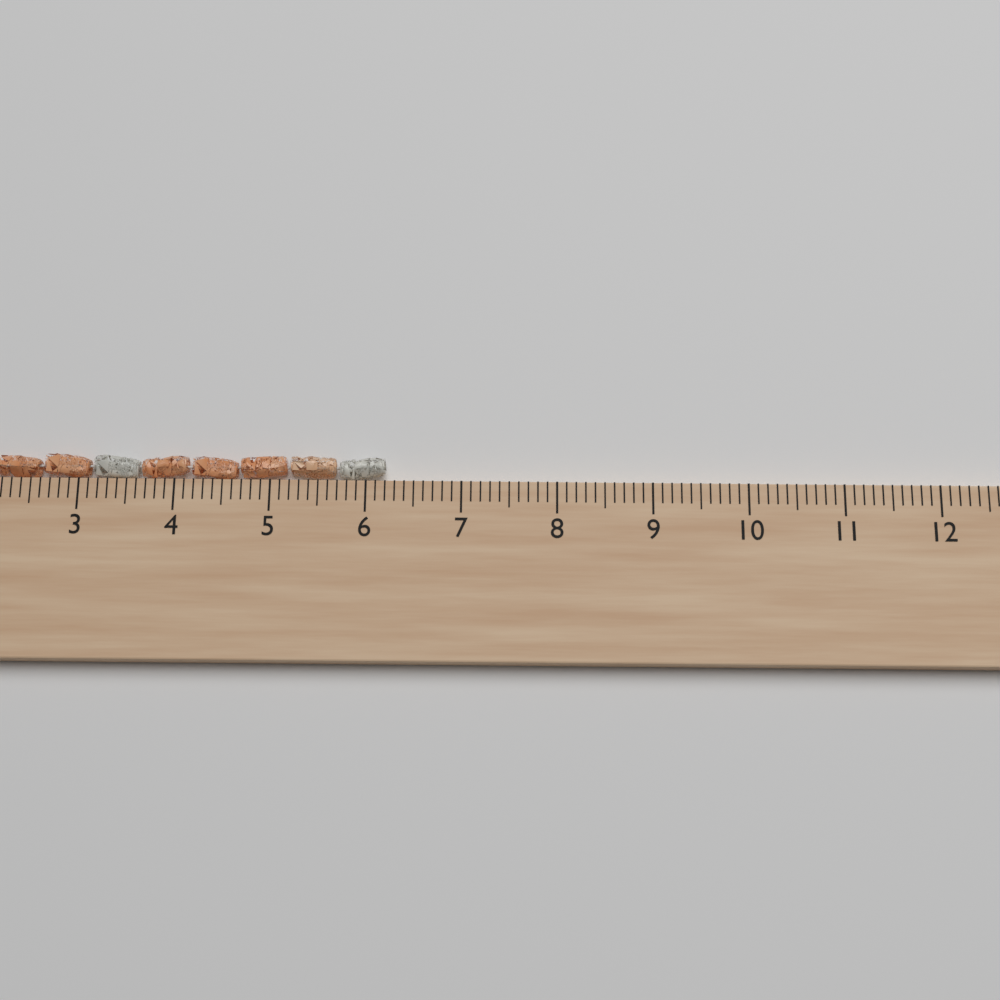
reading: 6.2 cm
